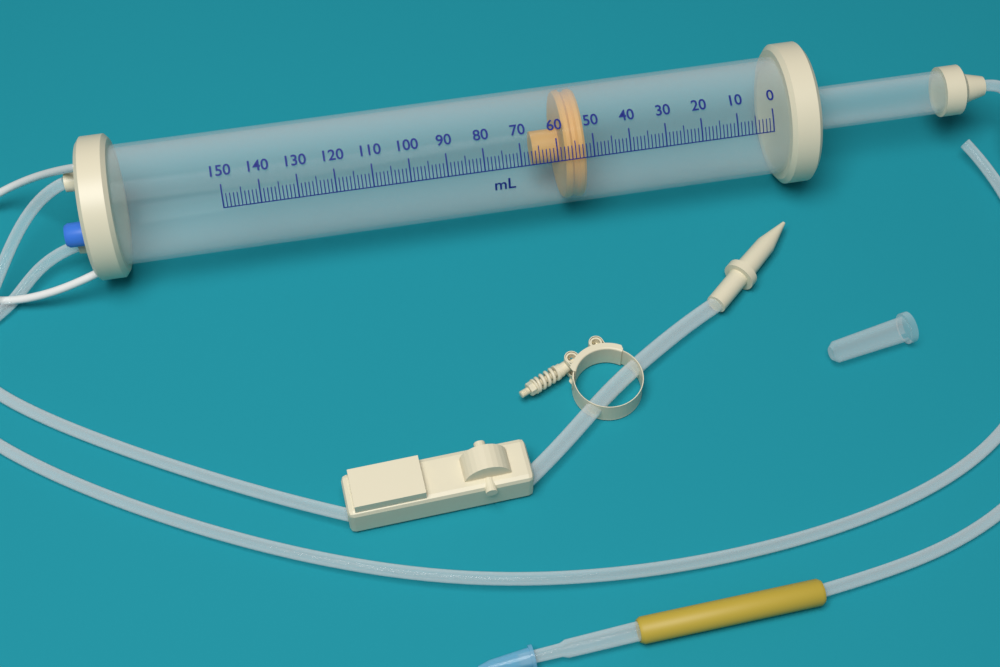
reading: 52 ml
